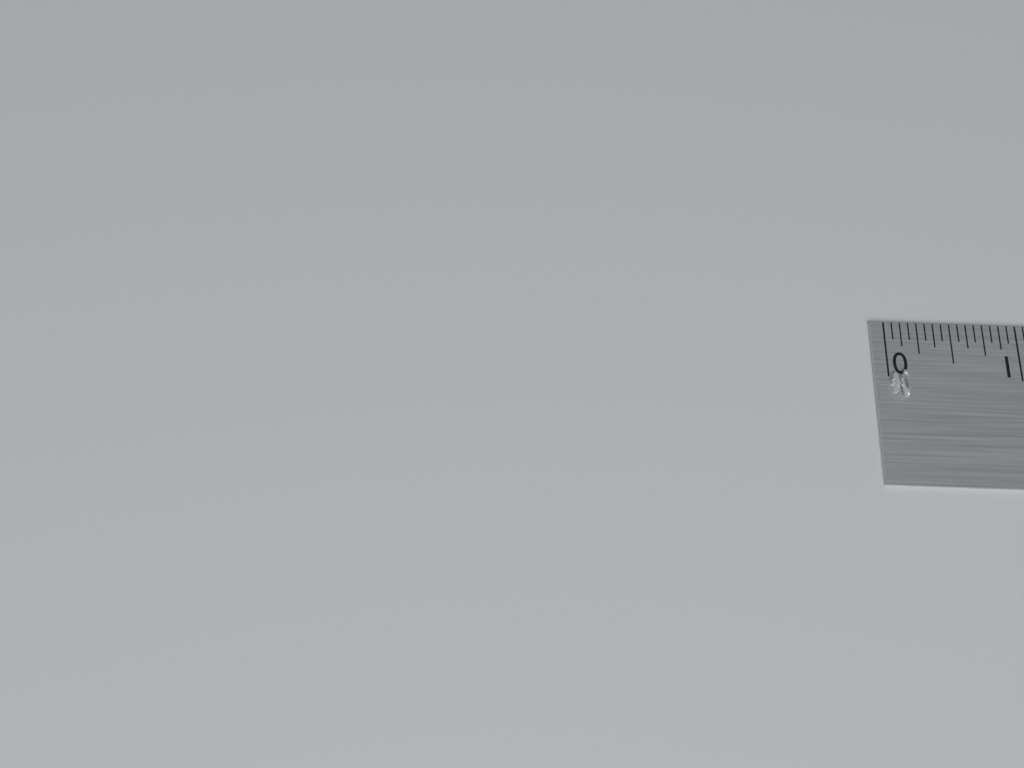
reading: 0.1250 in
